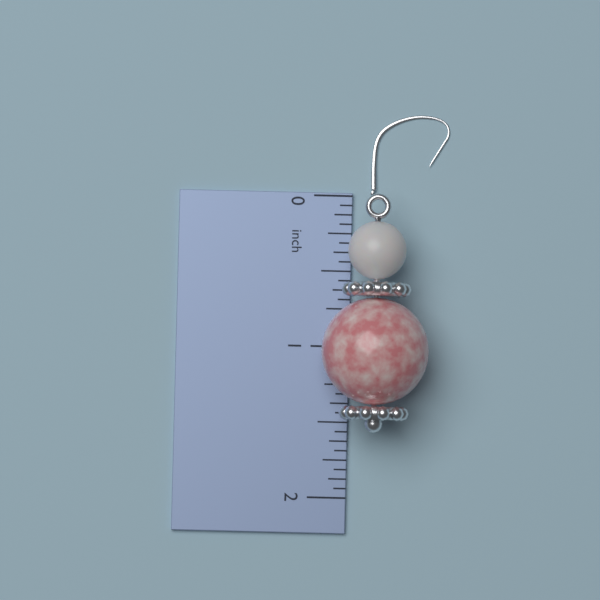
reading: 1.5625 inch
